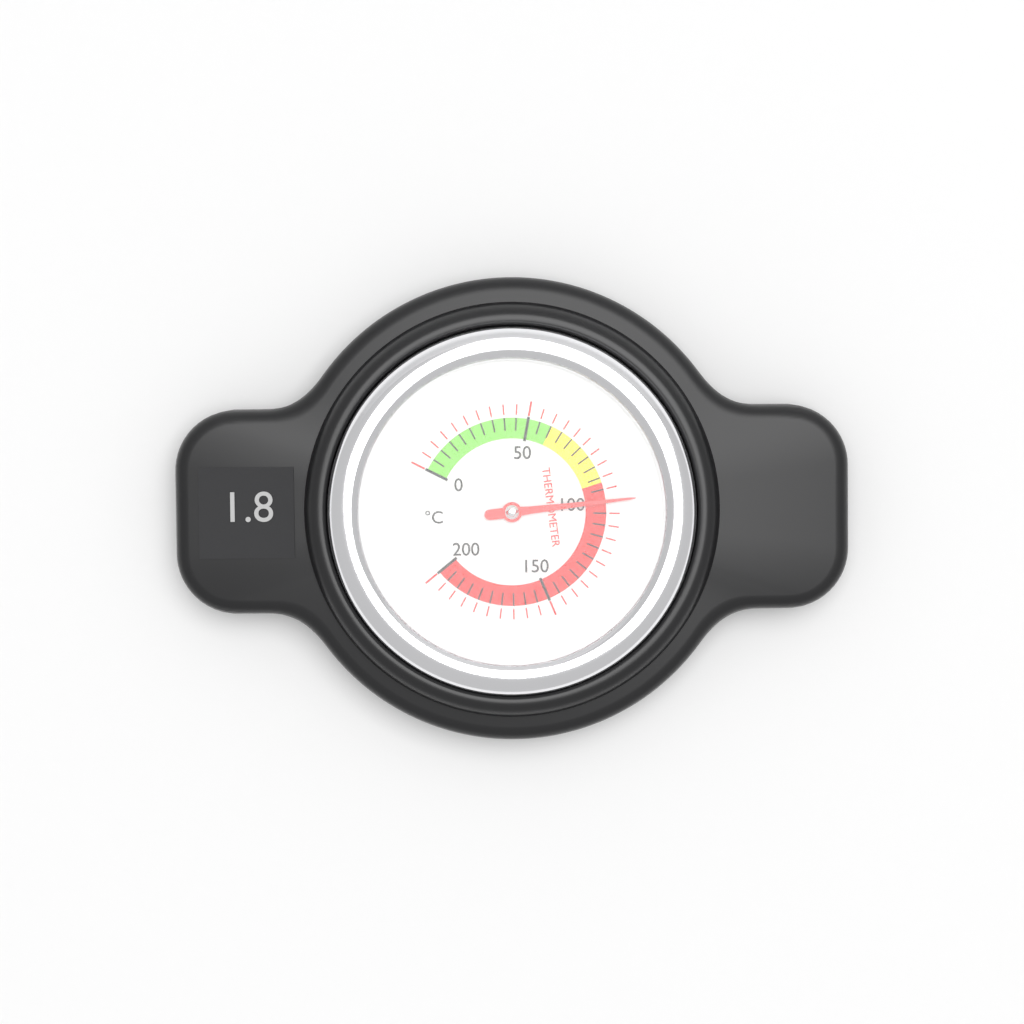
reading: 100 °C
